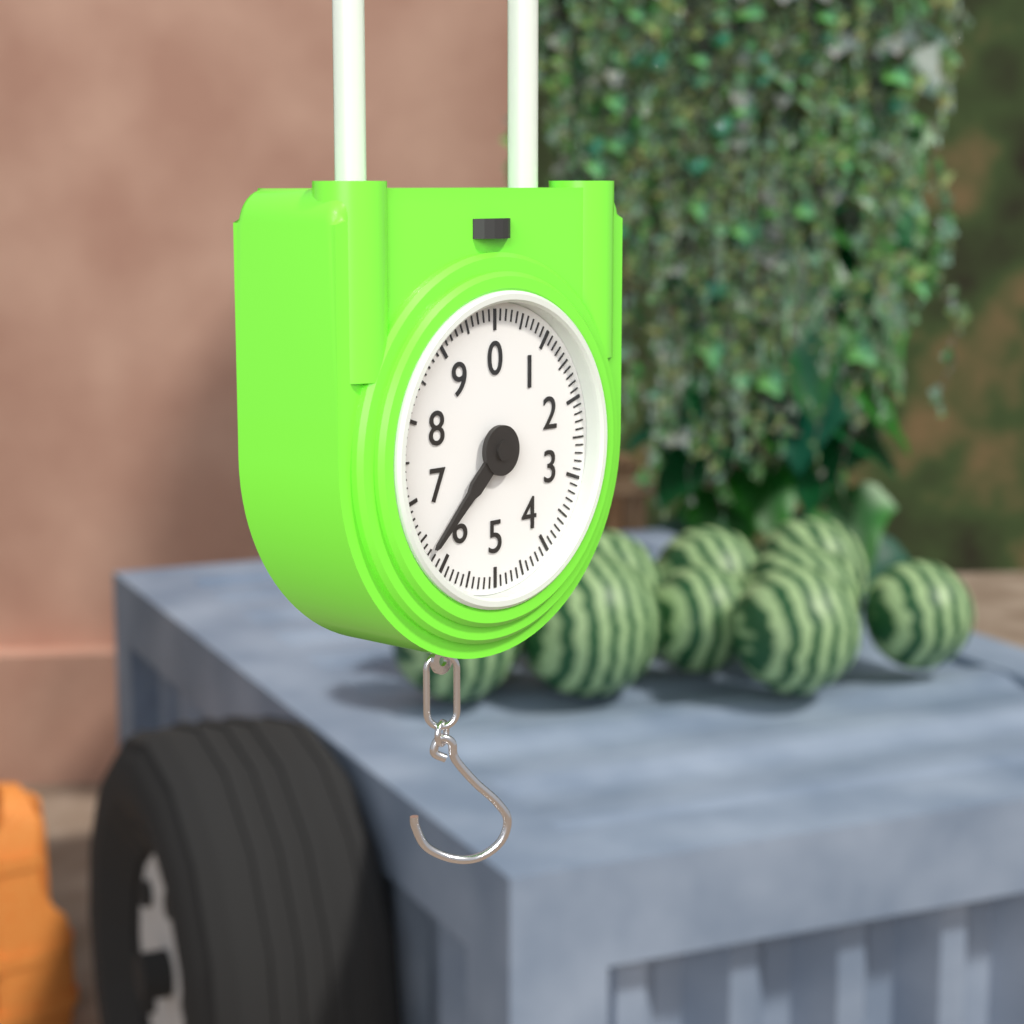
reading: 6.3 (no unit)
